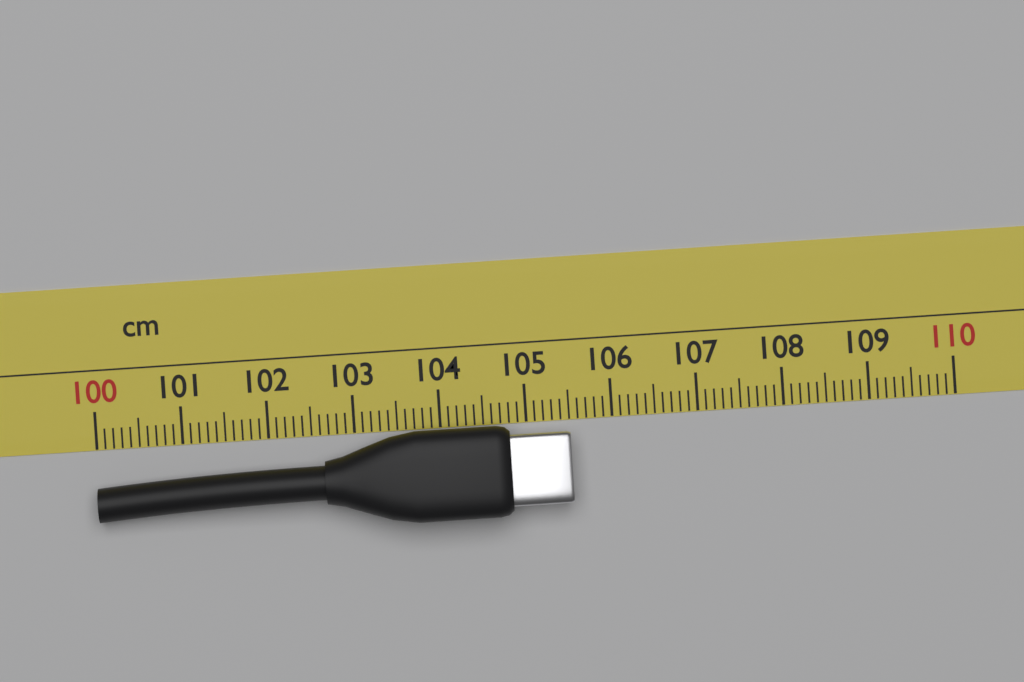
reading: 105.5 cm
